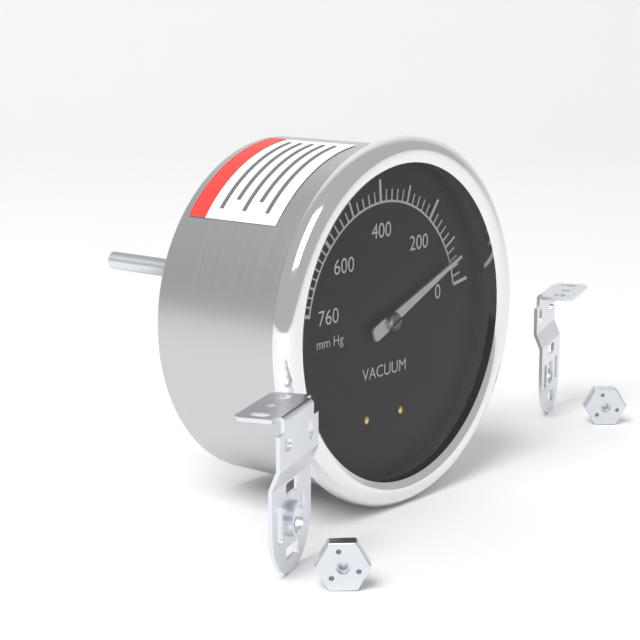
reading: 60 mm Hg
